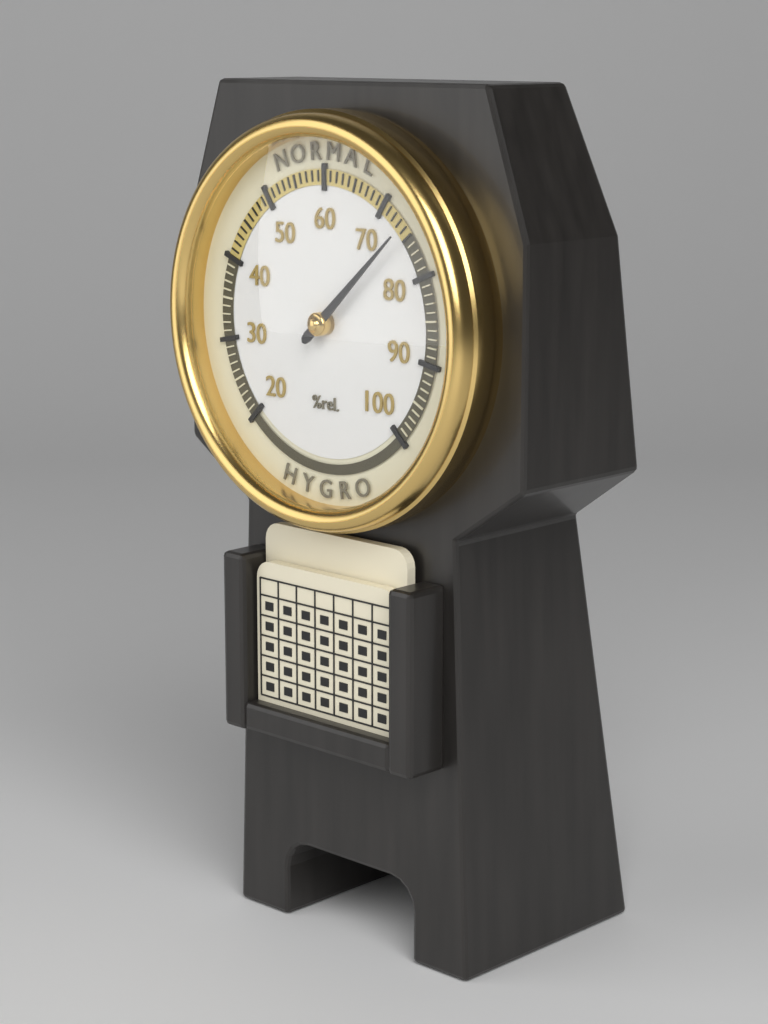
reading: 74 %rel.
